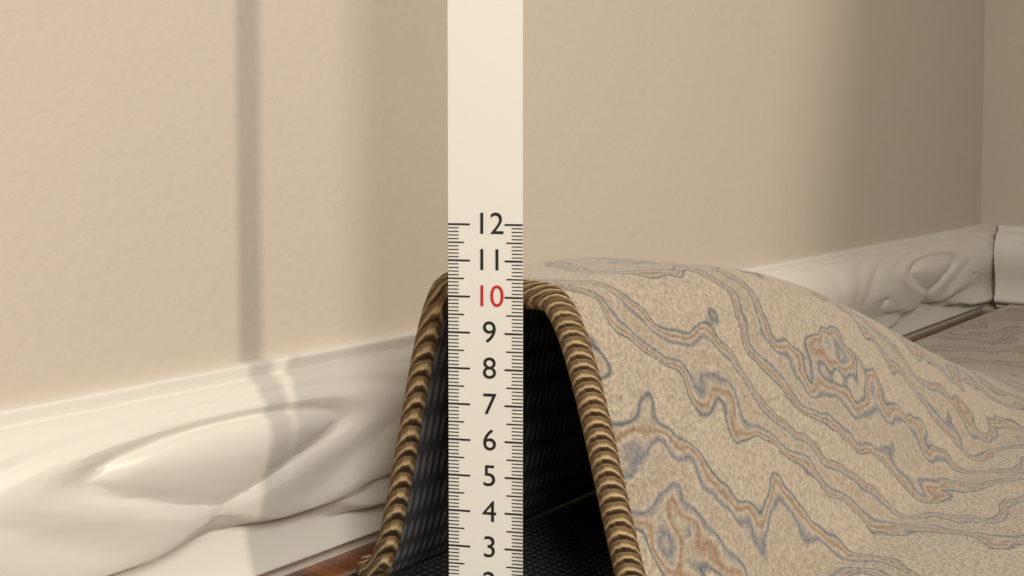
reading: 10.4 (no unit)
